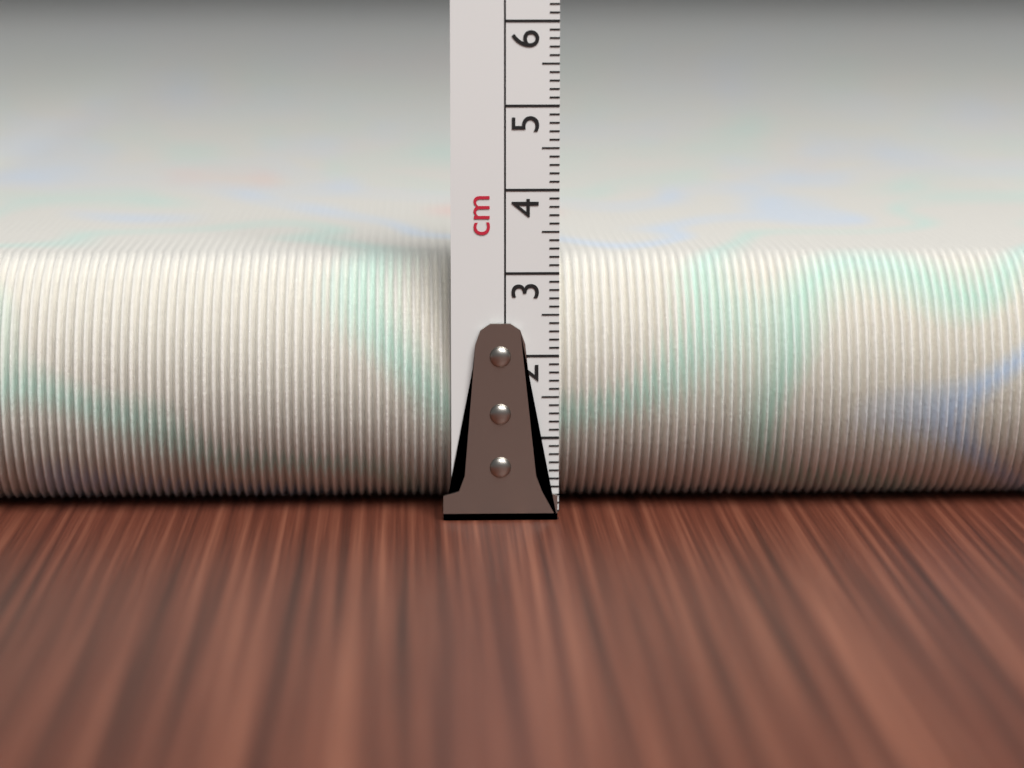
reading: 3.1 cm
